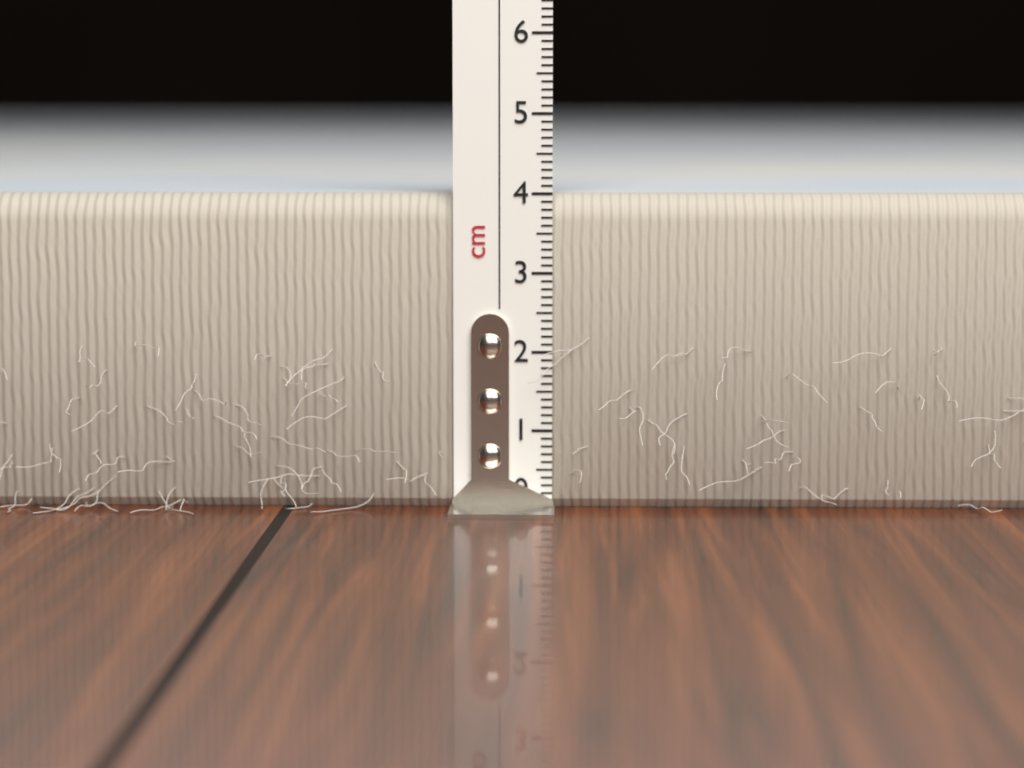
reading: 4.0 cm
